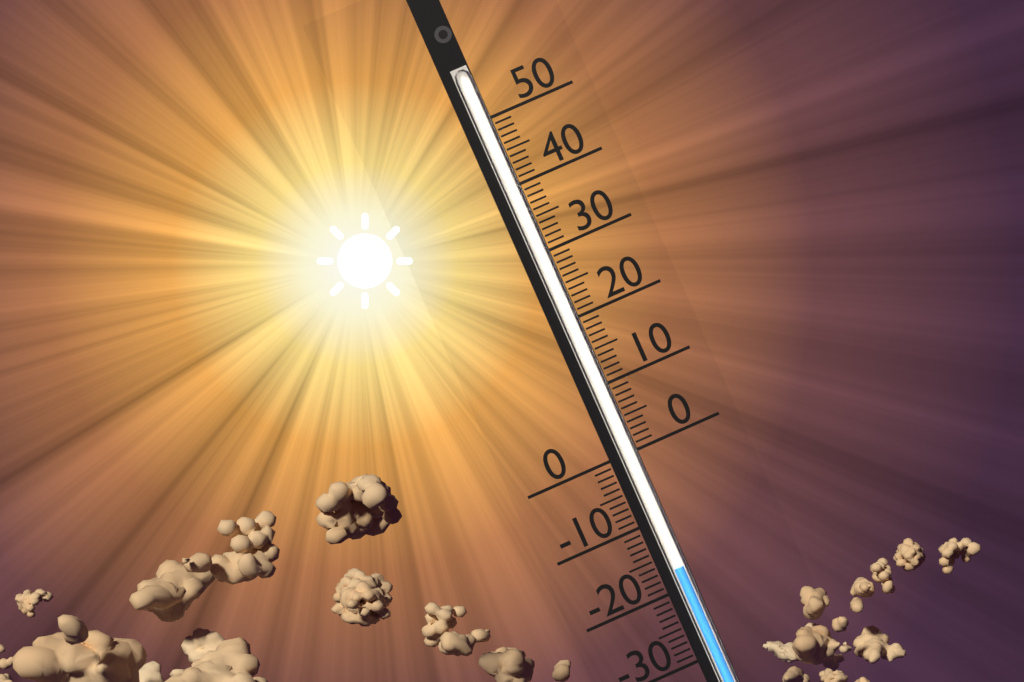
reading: -17 (no unit)
